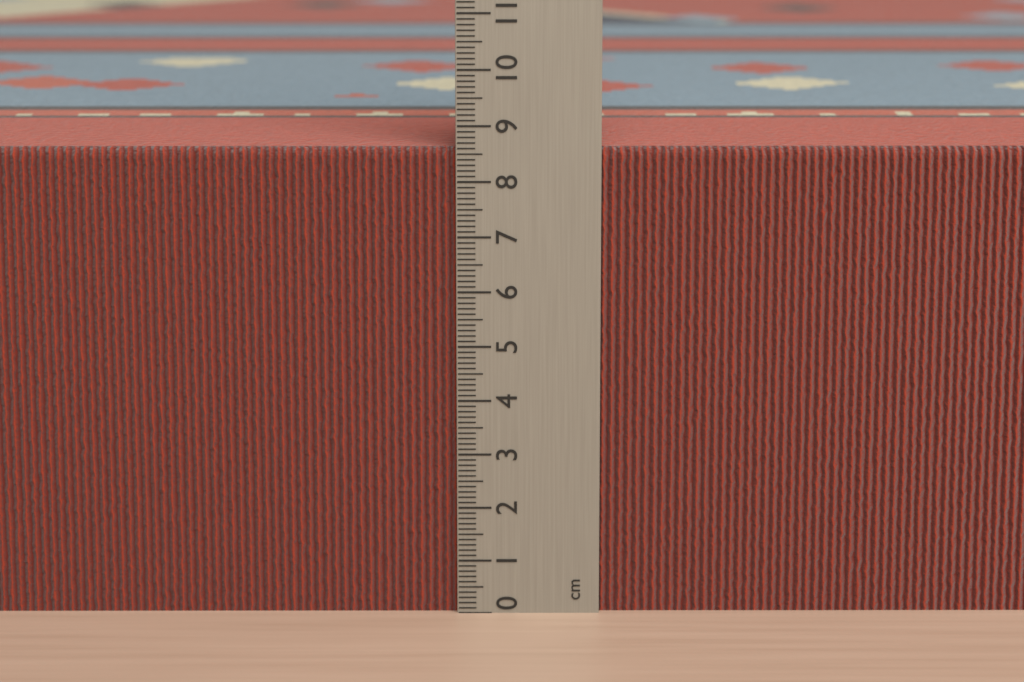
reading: 8.6 cm
